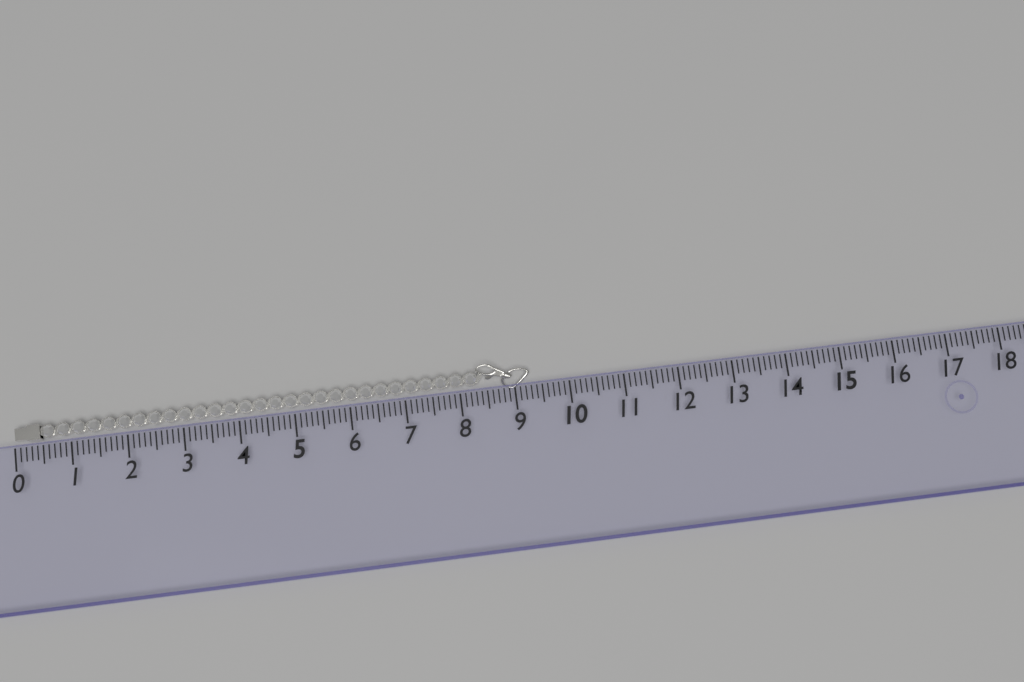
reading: 9.3 (no unit)
